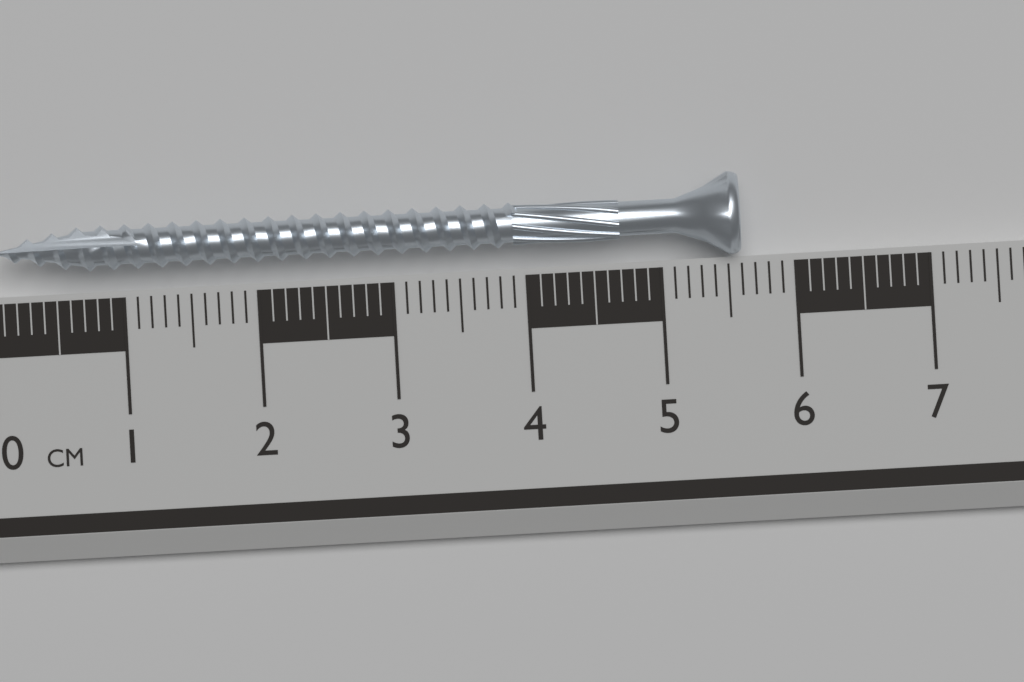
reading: 5.6 cm
